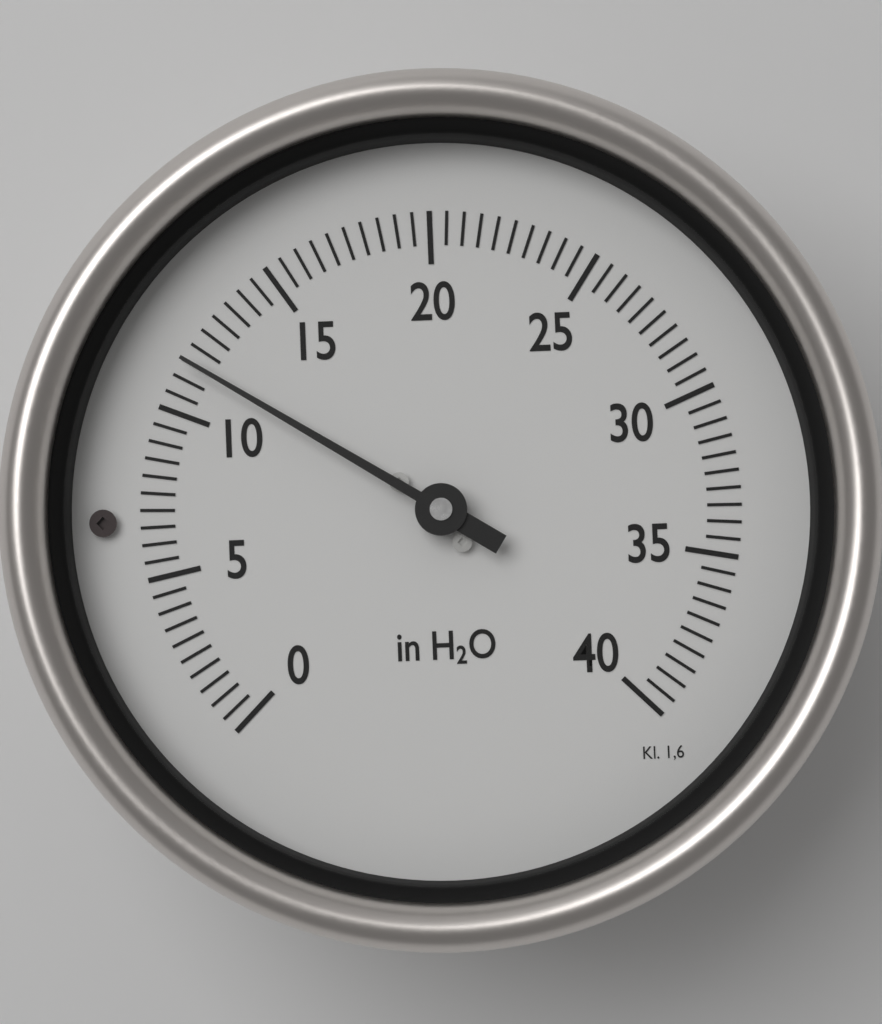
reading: 11.5 in H2O
